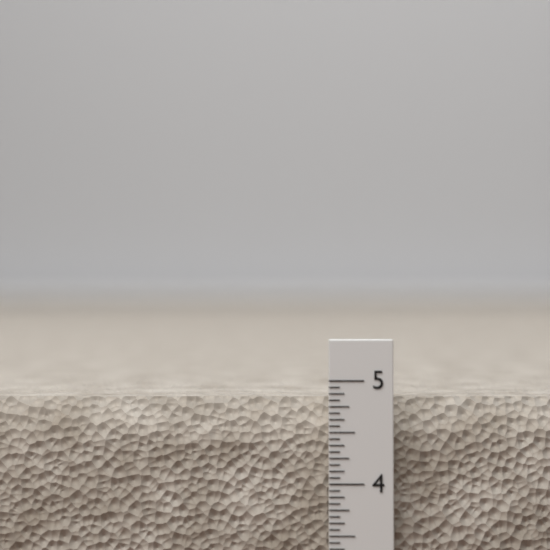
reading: 4.8125 in
